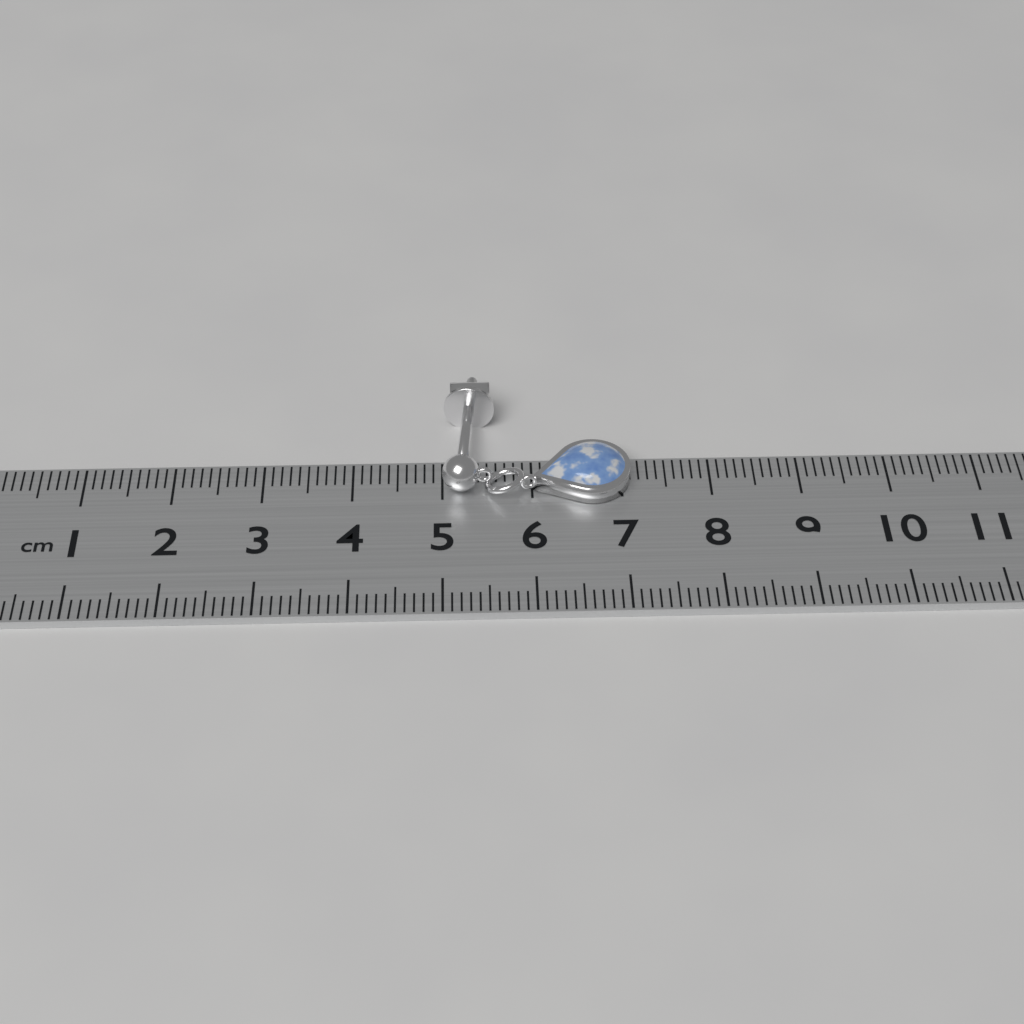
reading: 7.1 cm
